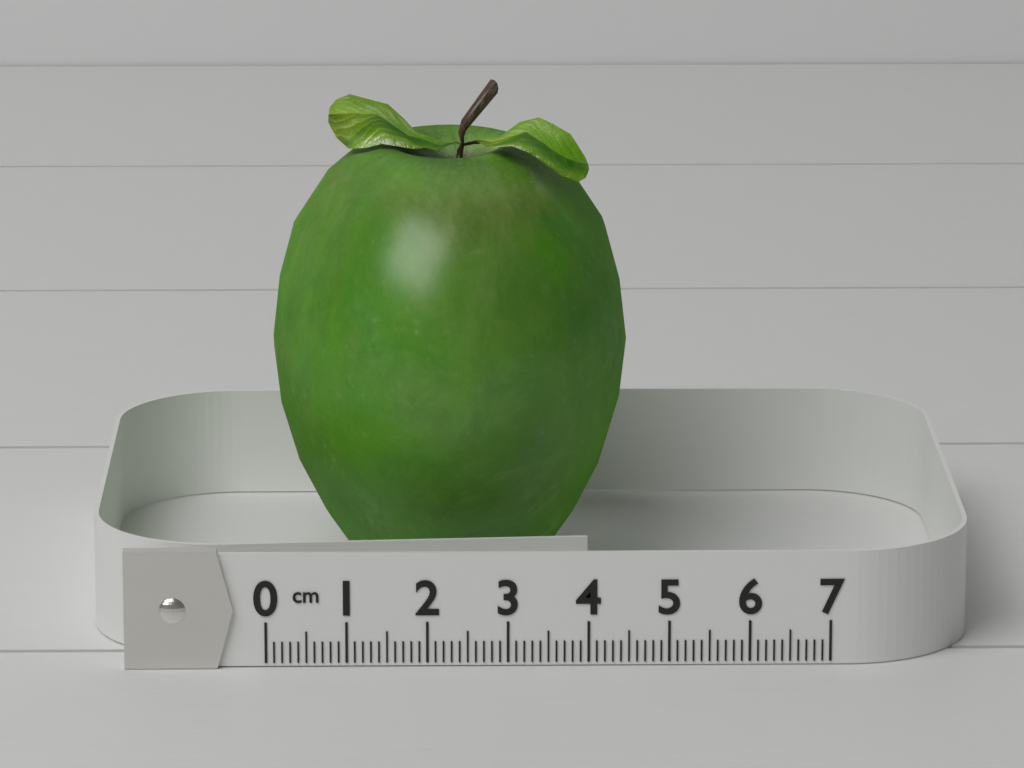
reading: 4.6 cm
